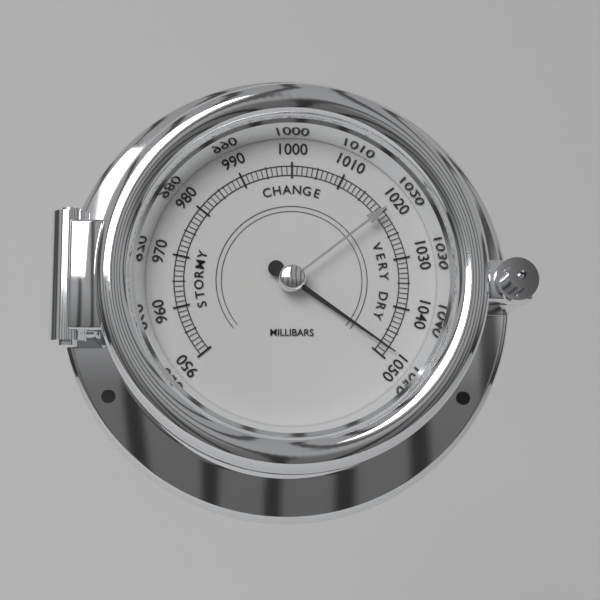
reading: 1048 mbar
